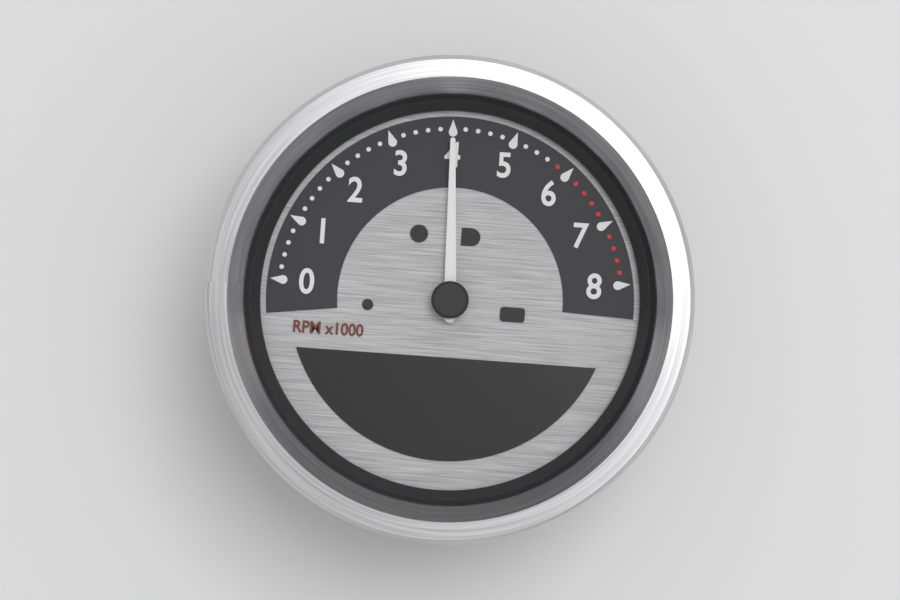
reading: 4000 RPM
